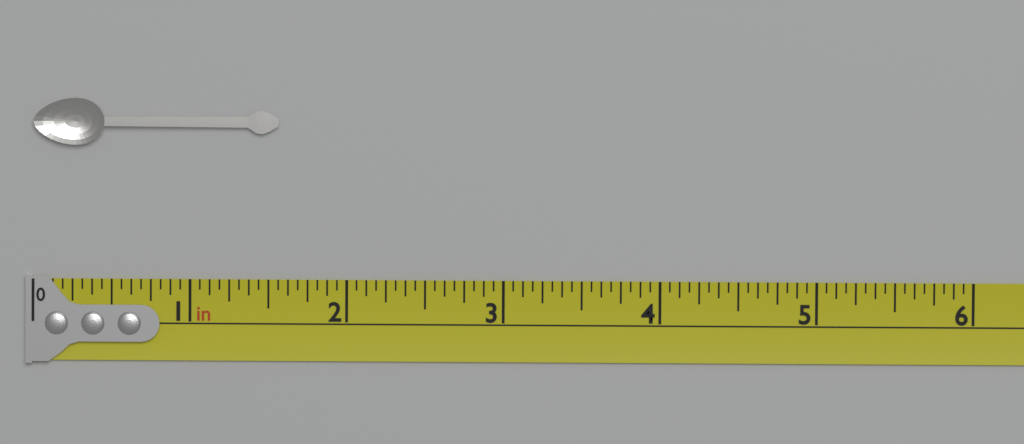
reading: 1.5625 in
